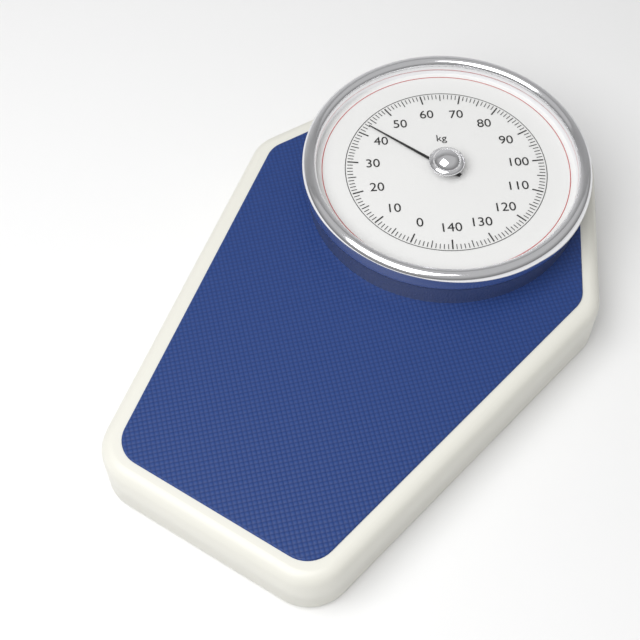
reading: 43 kg
